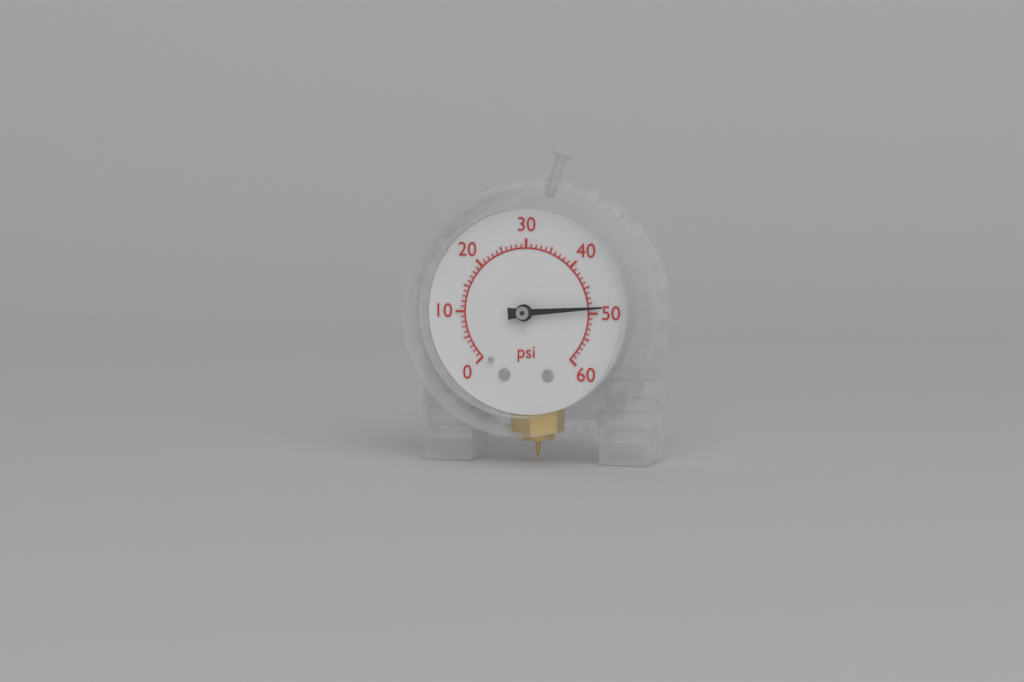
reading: 49 psi
